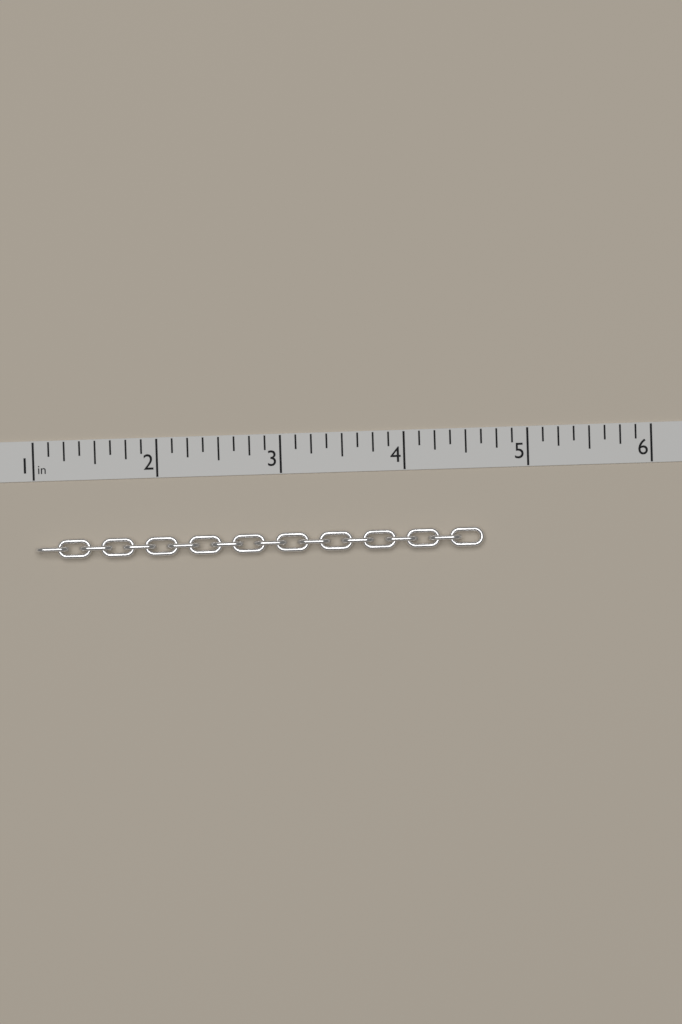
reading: 4.625 in
